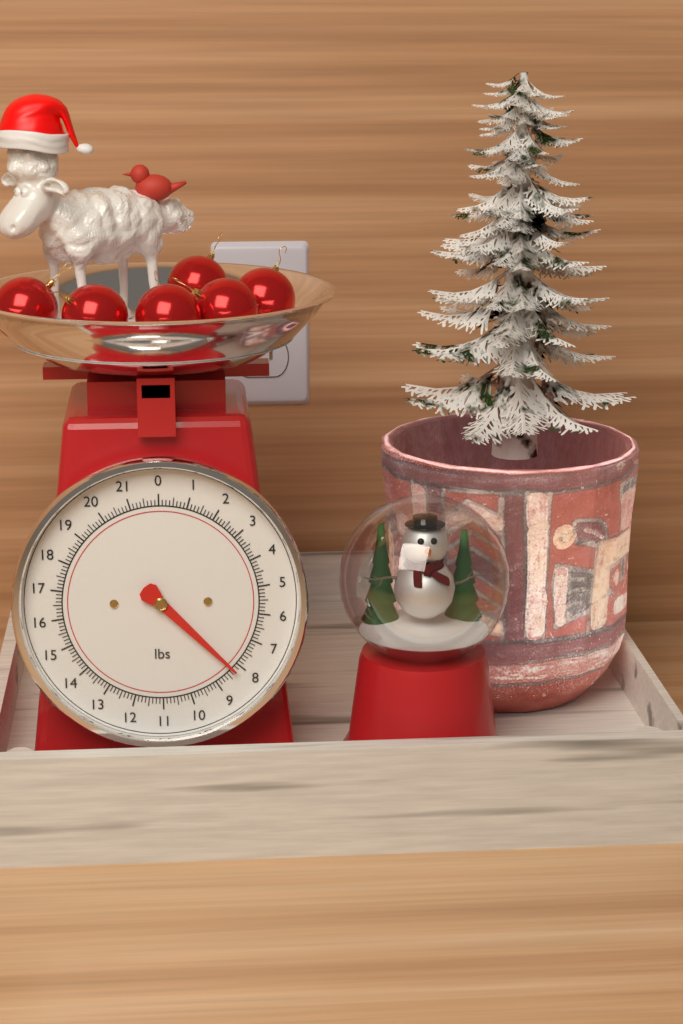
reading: 8.250 lbs
